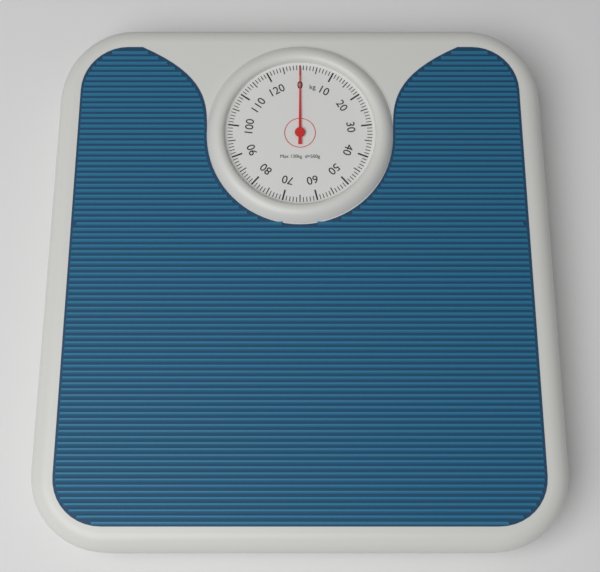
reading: 0 kg
